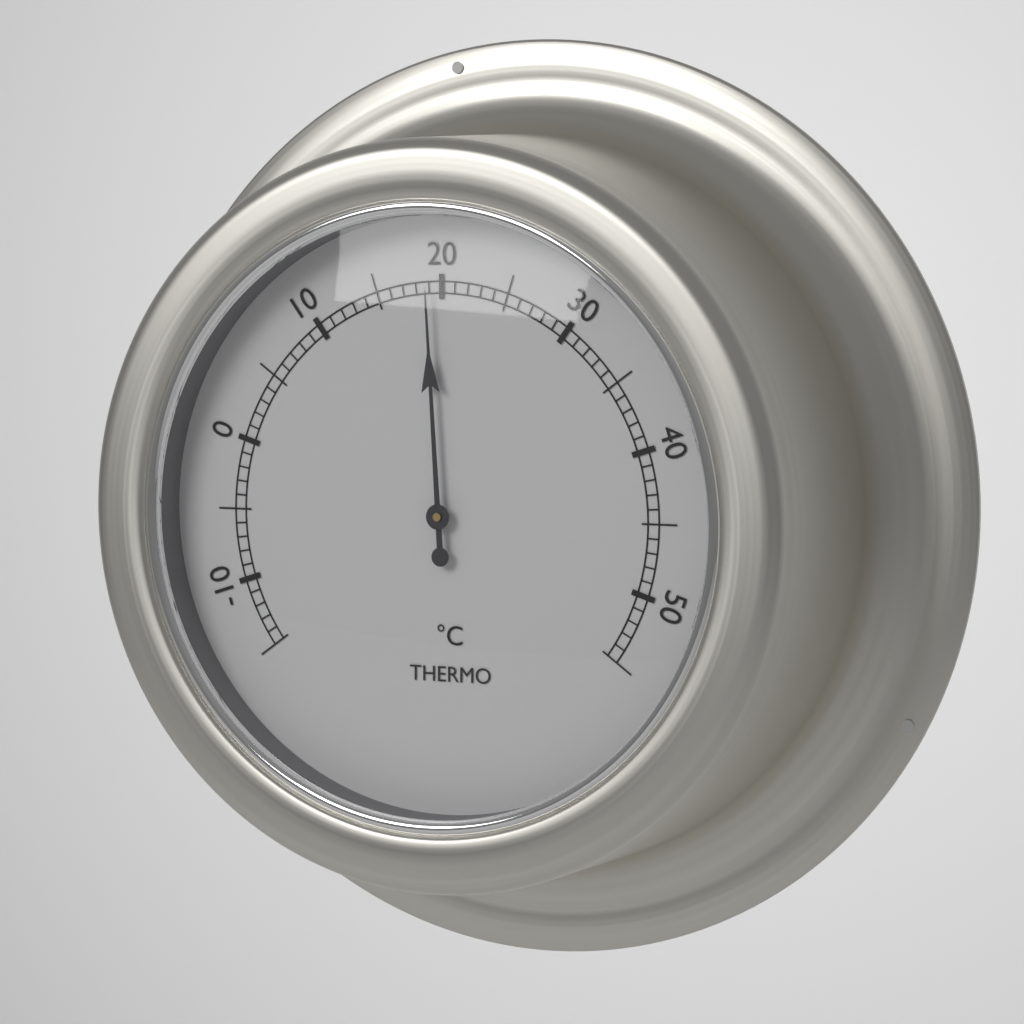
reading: 19 °C
